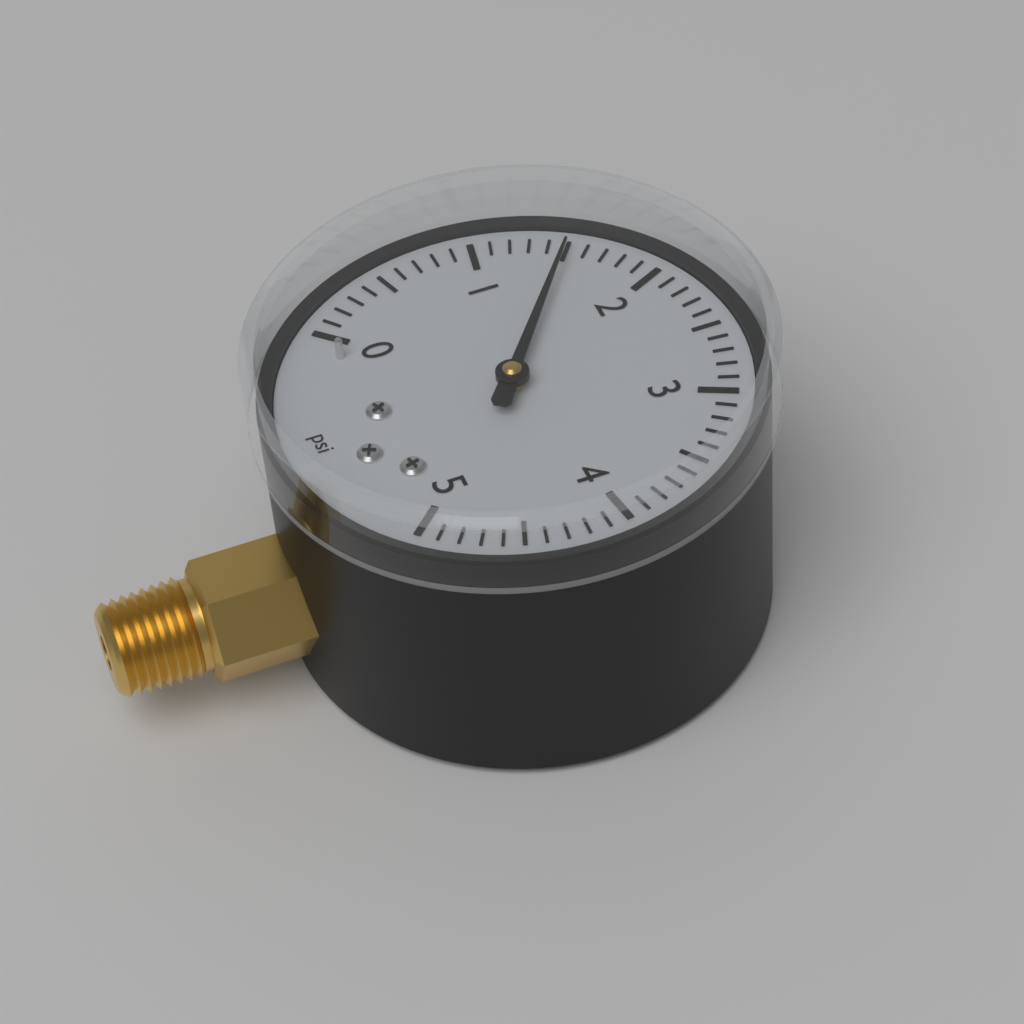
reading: 1.5 psi
